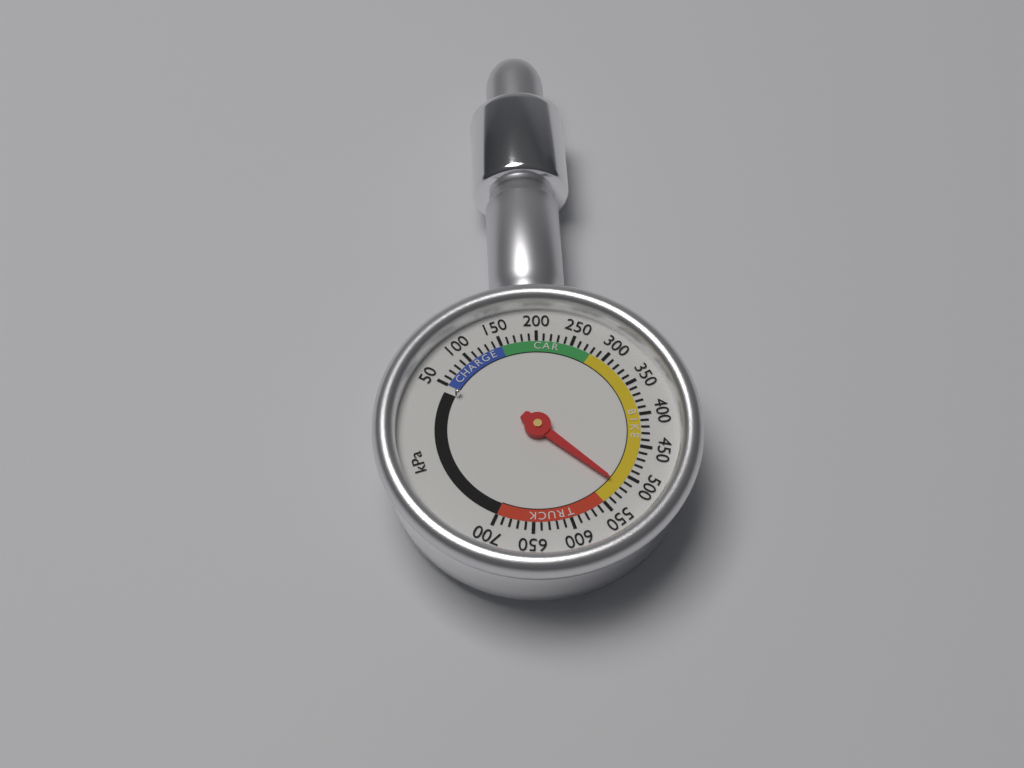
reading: 520 kPa
